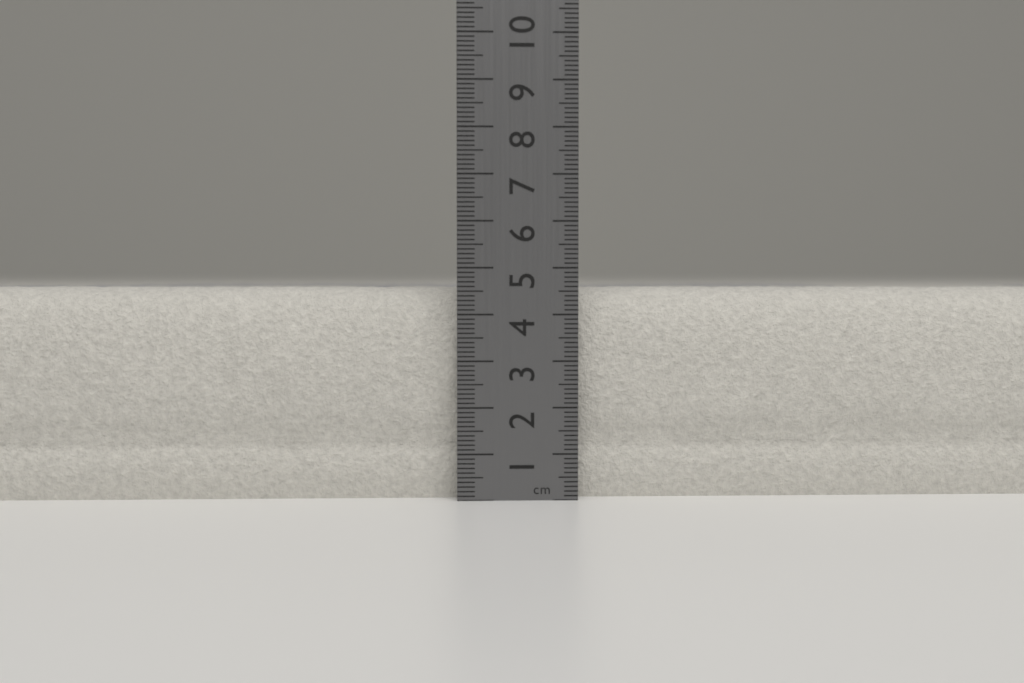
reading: 4.6 cm
